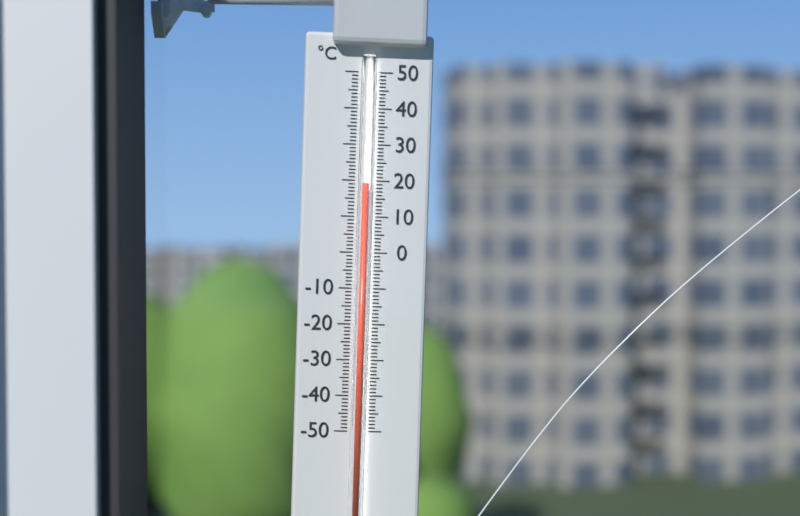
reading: 19 °C
